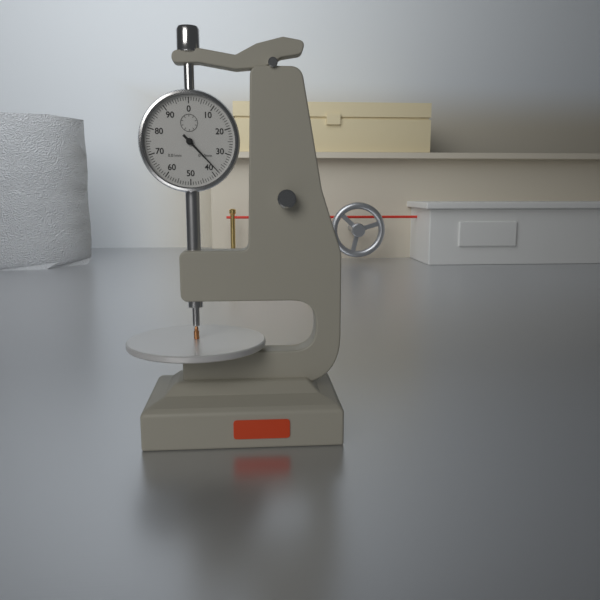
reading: 0.38 mm
